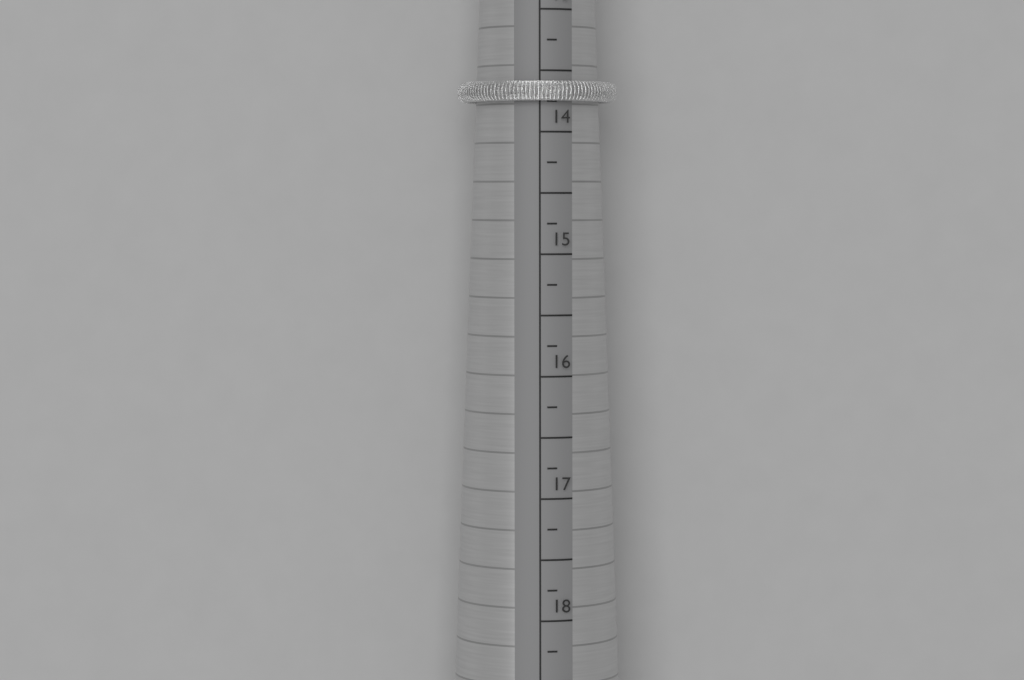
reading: 13.75 mm
